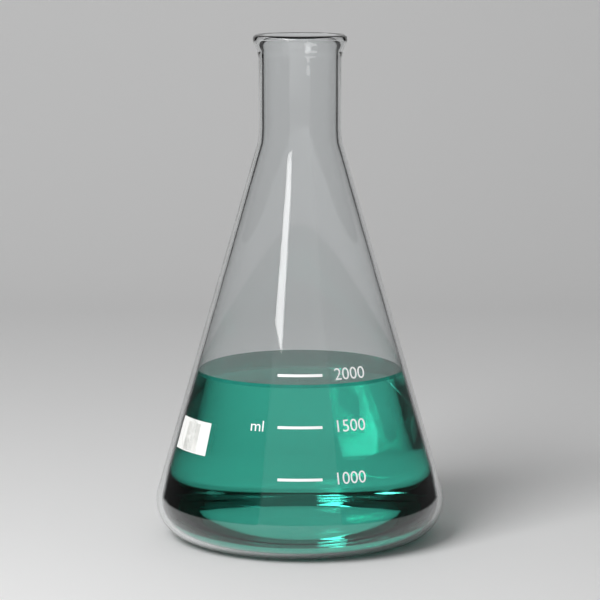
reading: 1900 ml
